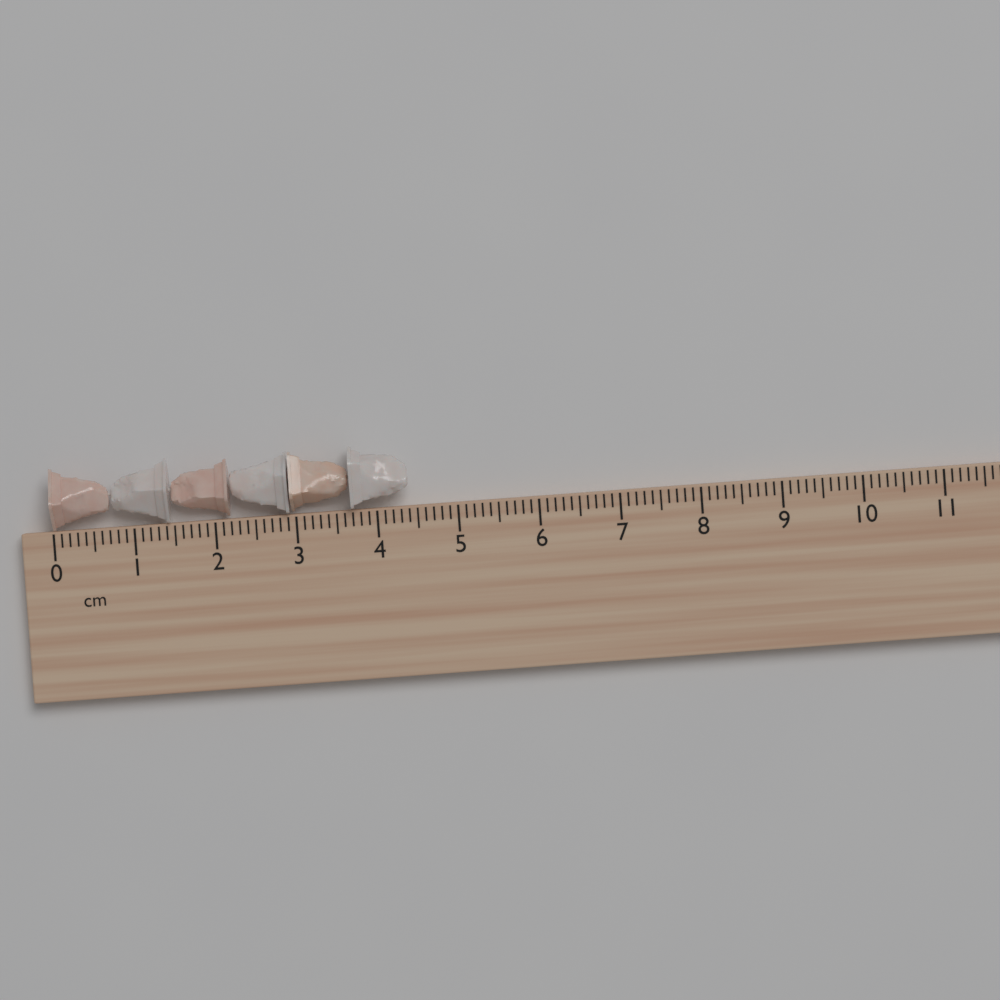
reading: 4.4 cm
